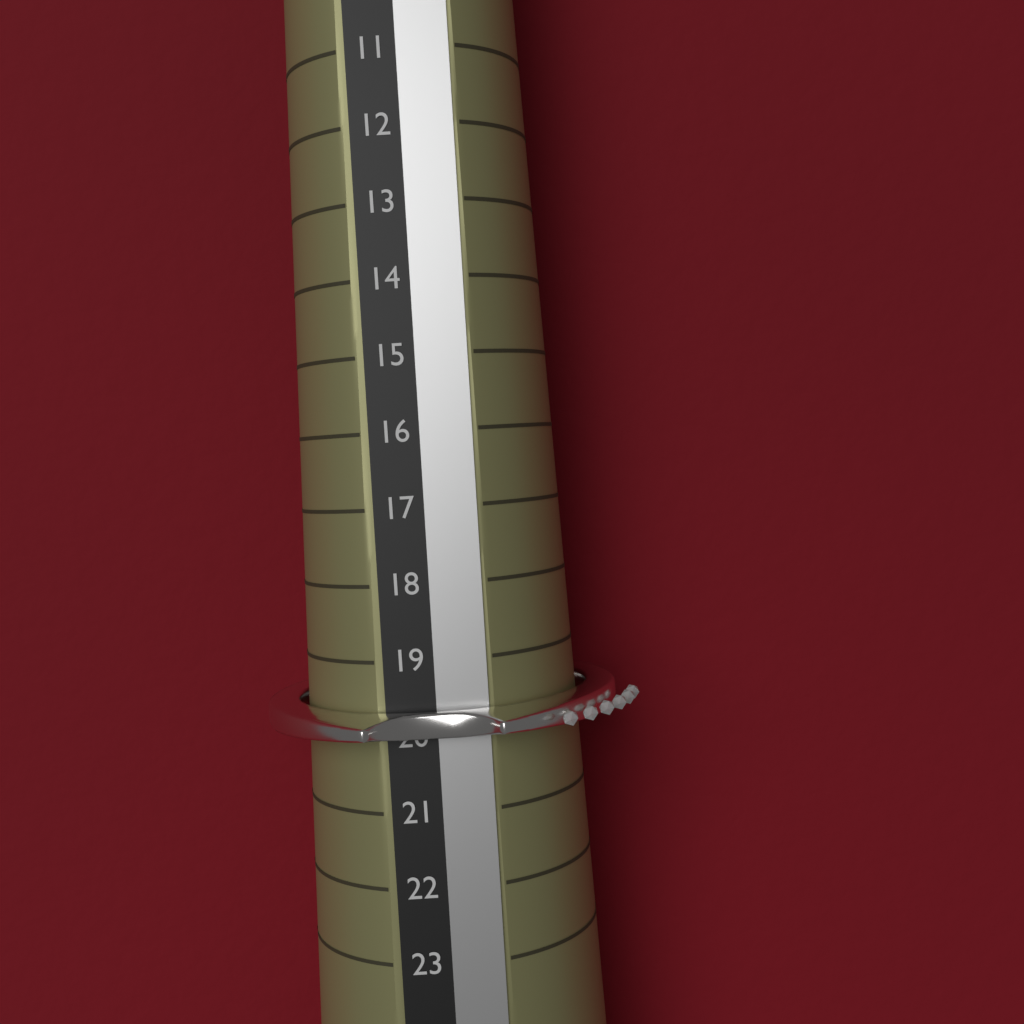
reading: 20 (no unit)
